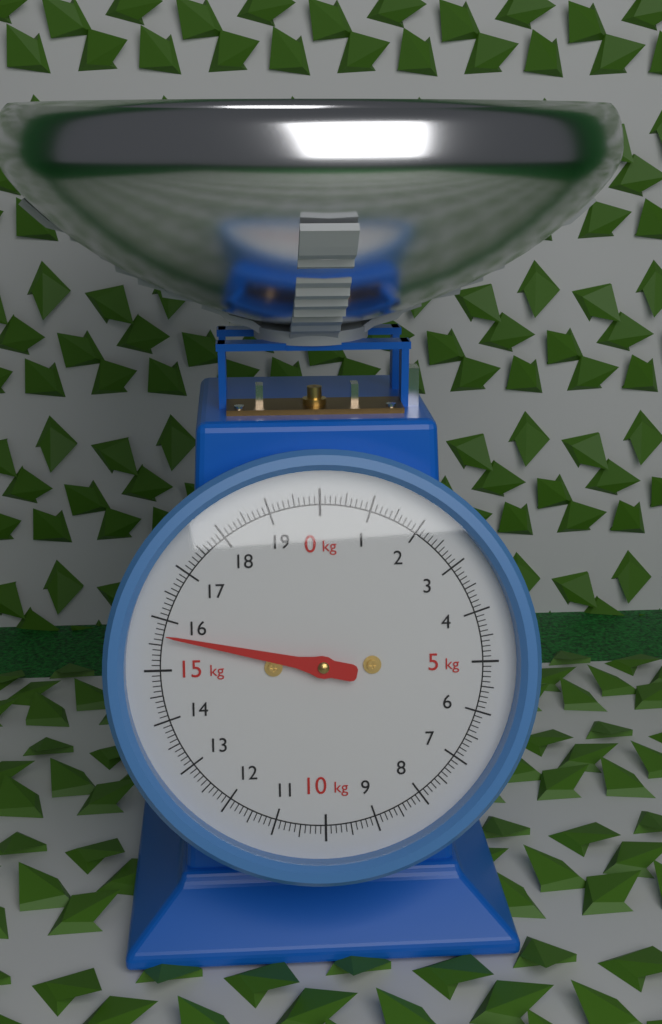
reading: 15.7 kg
